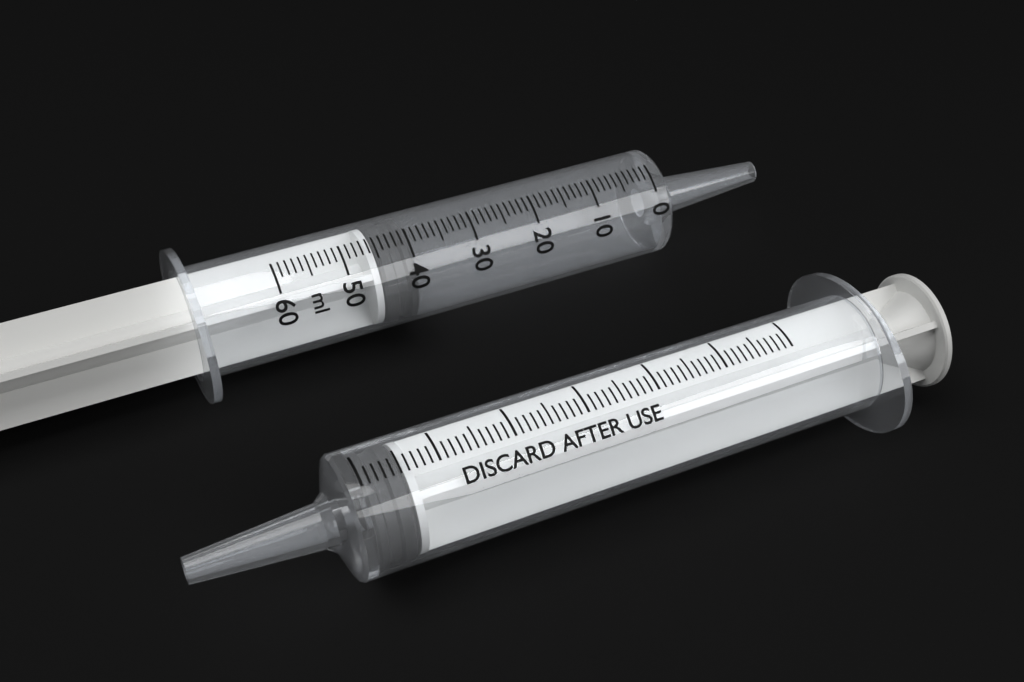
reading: 40 ml
